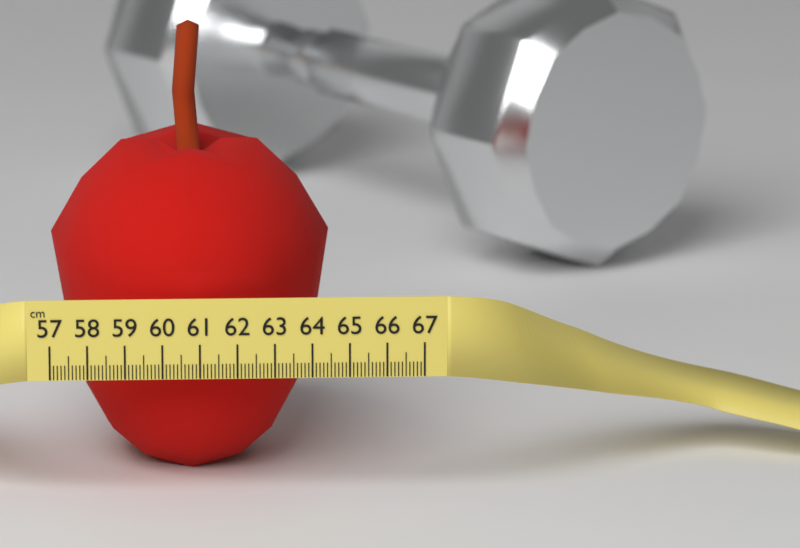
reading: 64.6 cm
